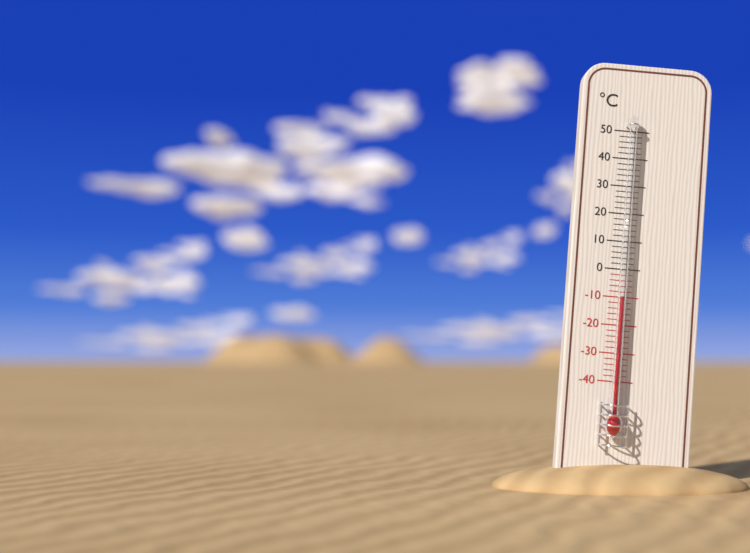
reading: -10 °C
